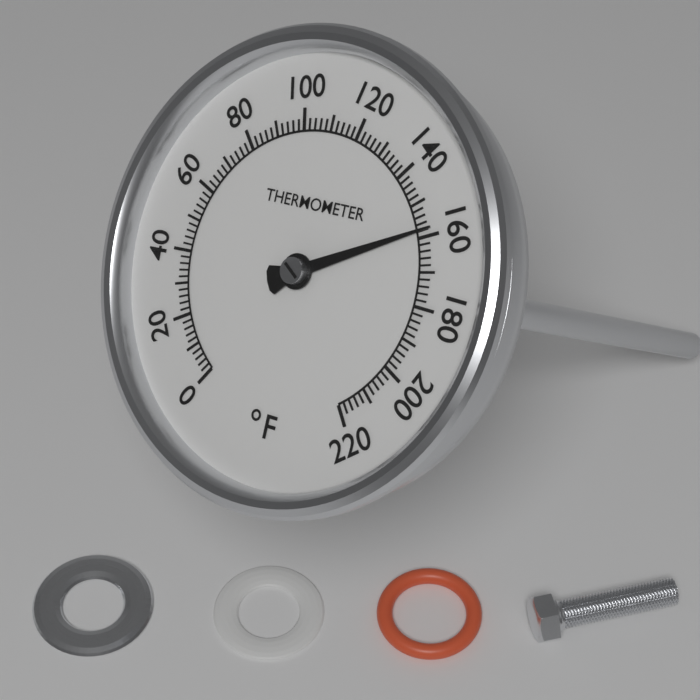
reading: 158 °F
